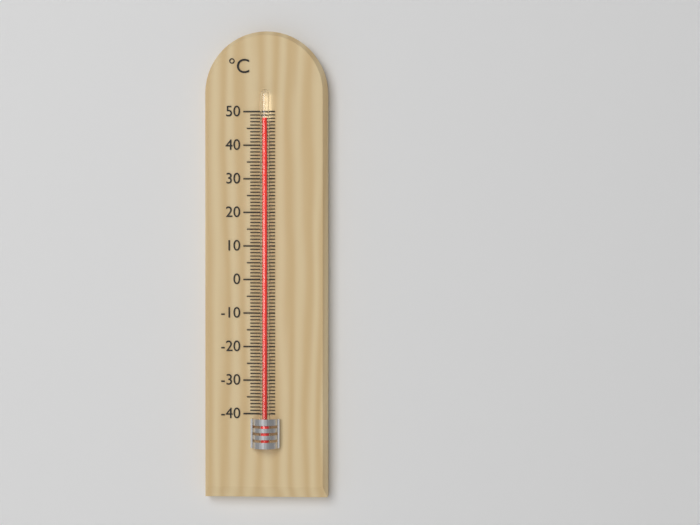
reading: 48 °C
